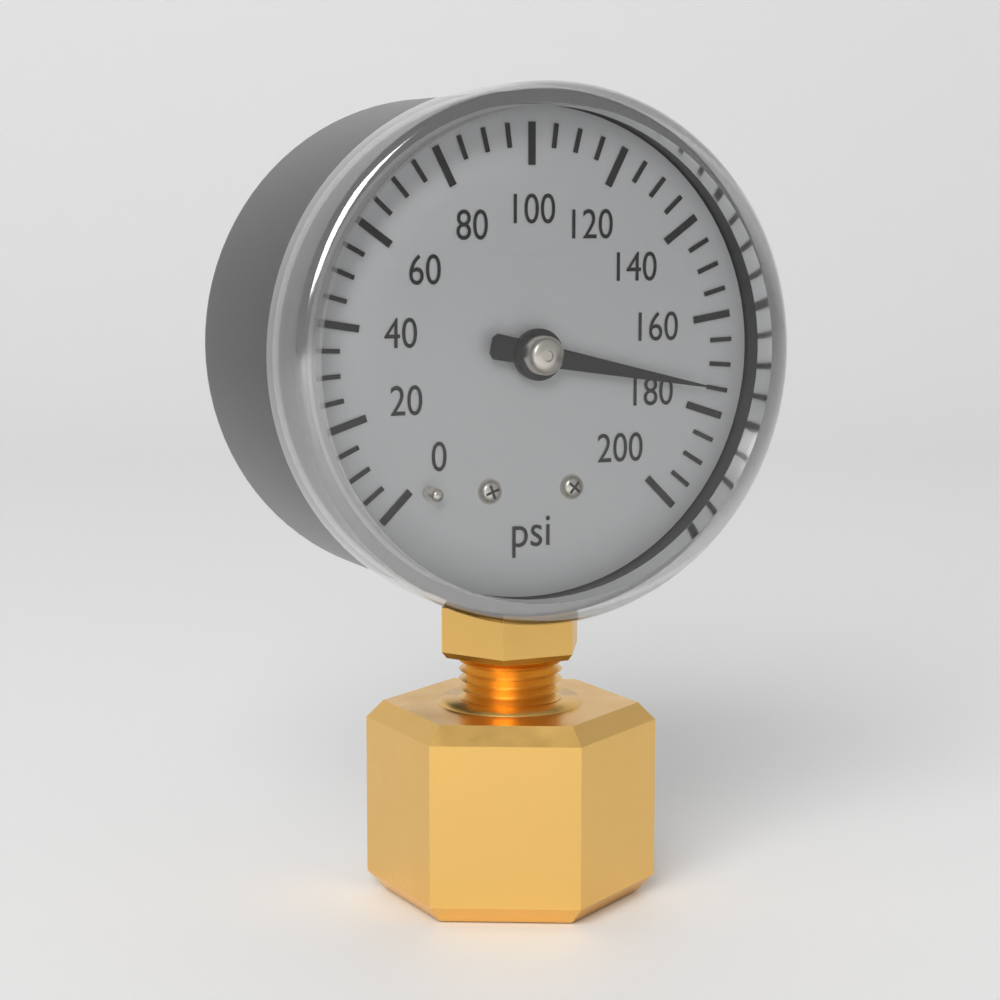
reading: 175 psi
